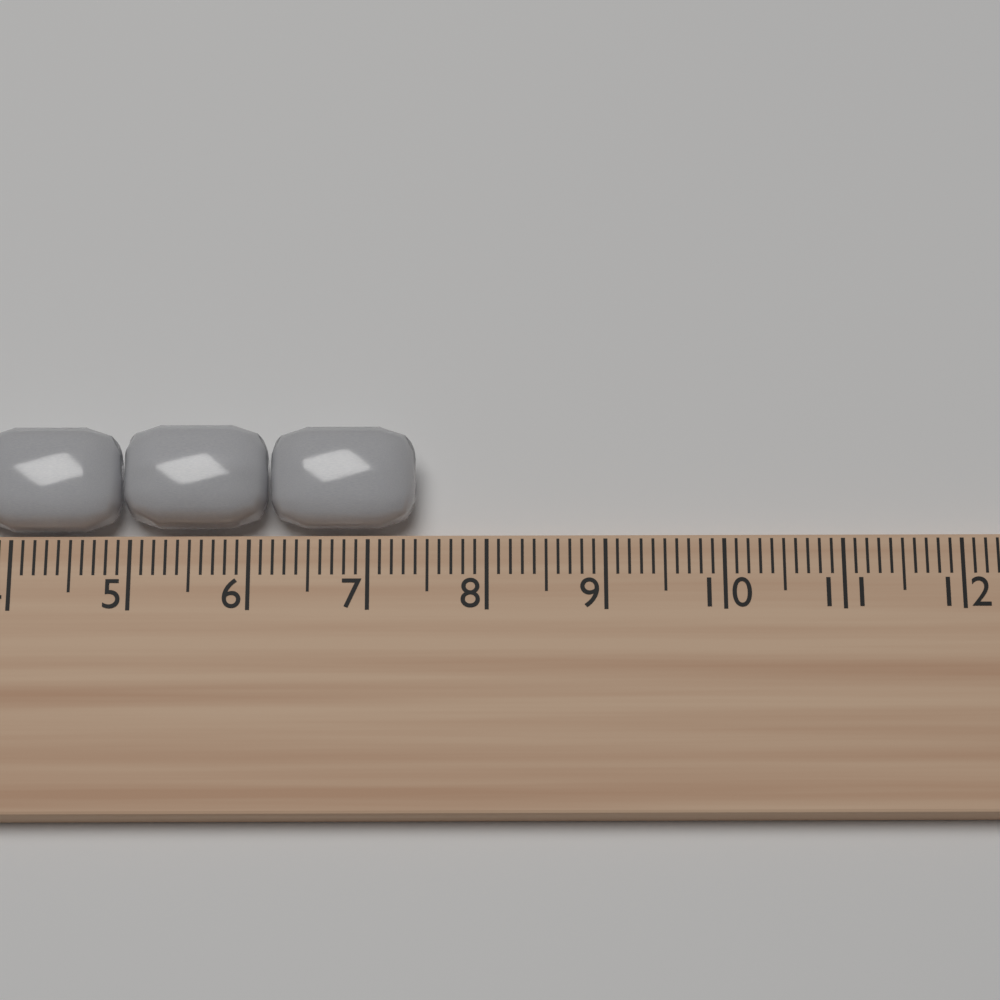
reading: 7.4 cm
